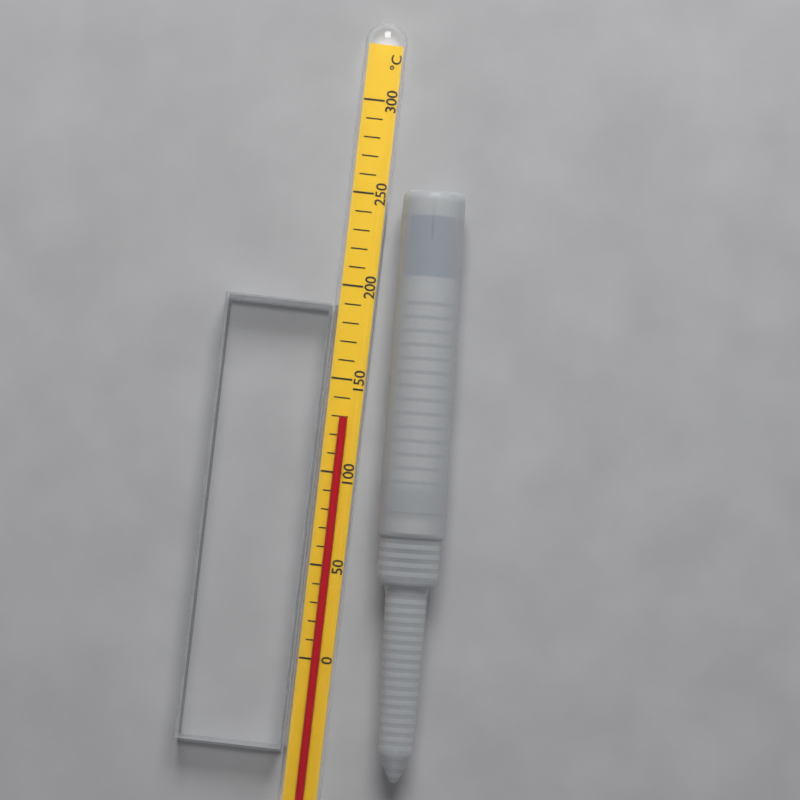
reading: 130 °C
